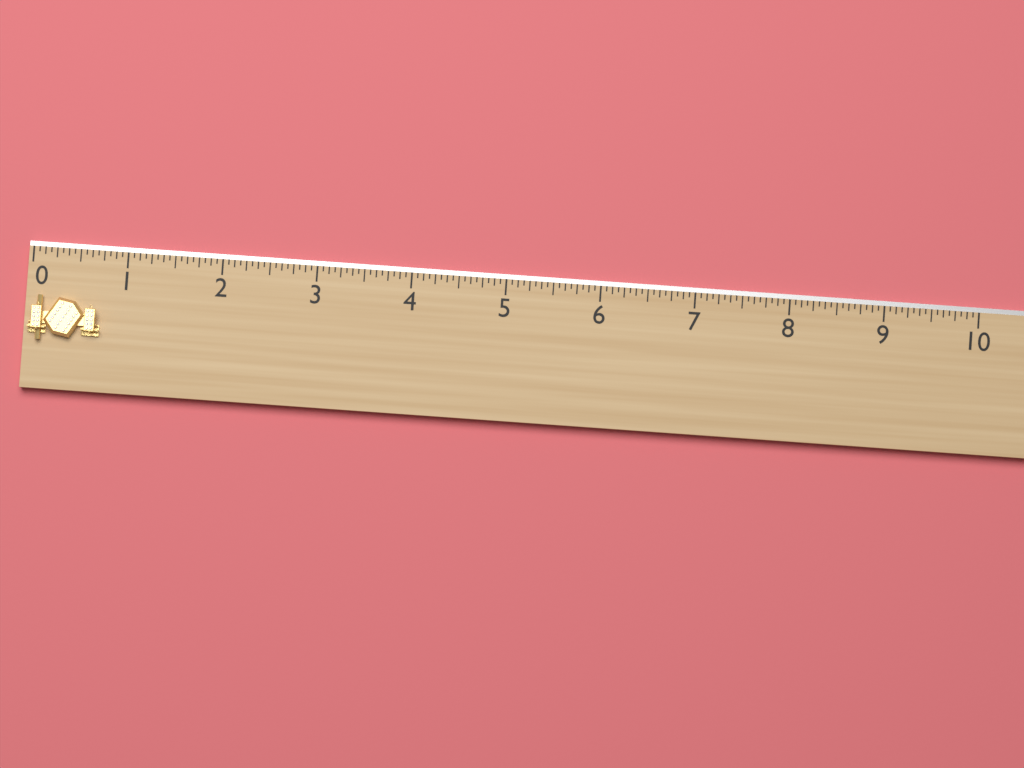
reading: 0.7500 (no unit)
